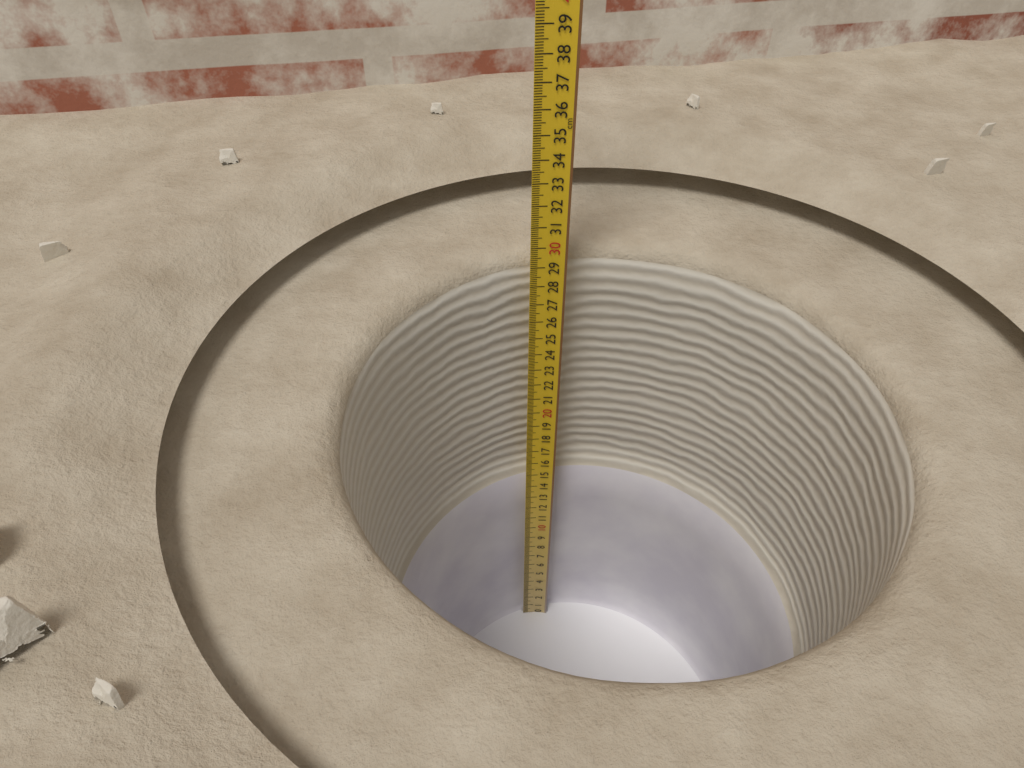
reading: 29.2 cm
